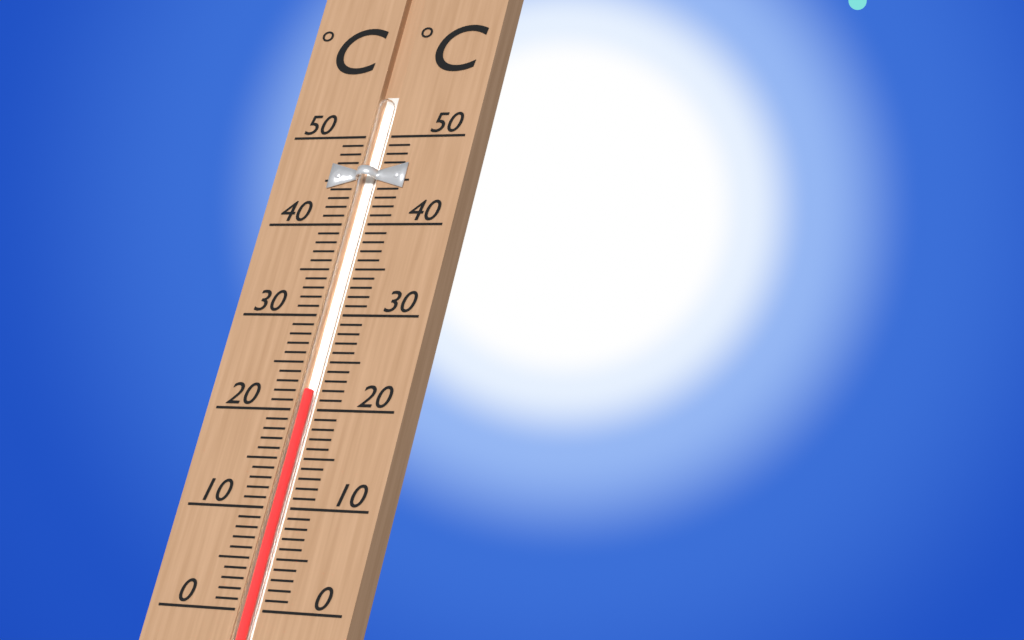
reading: 22 °C
